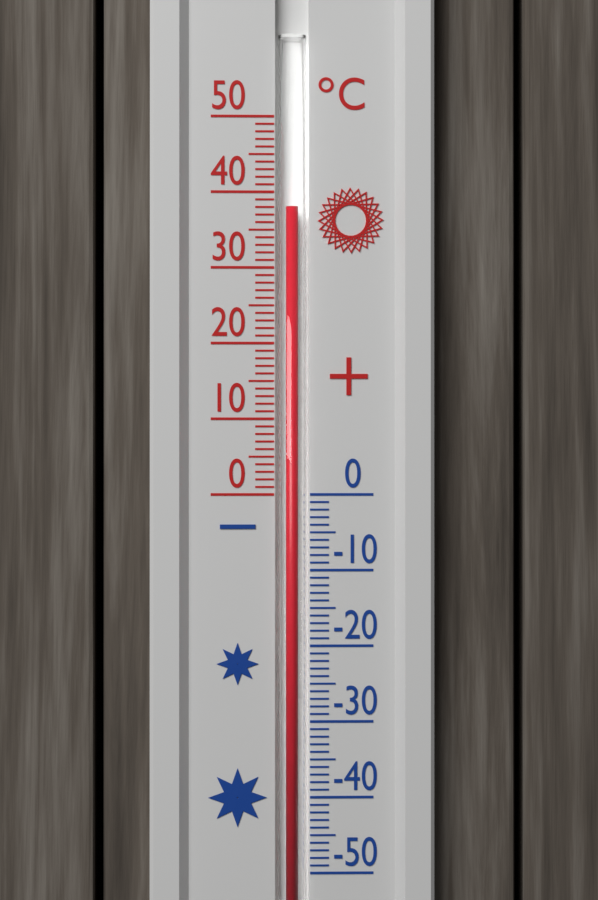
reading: 38 °C
